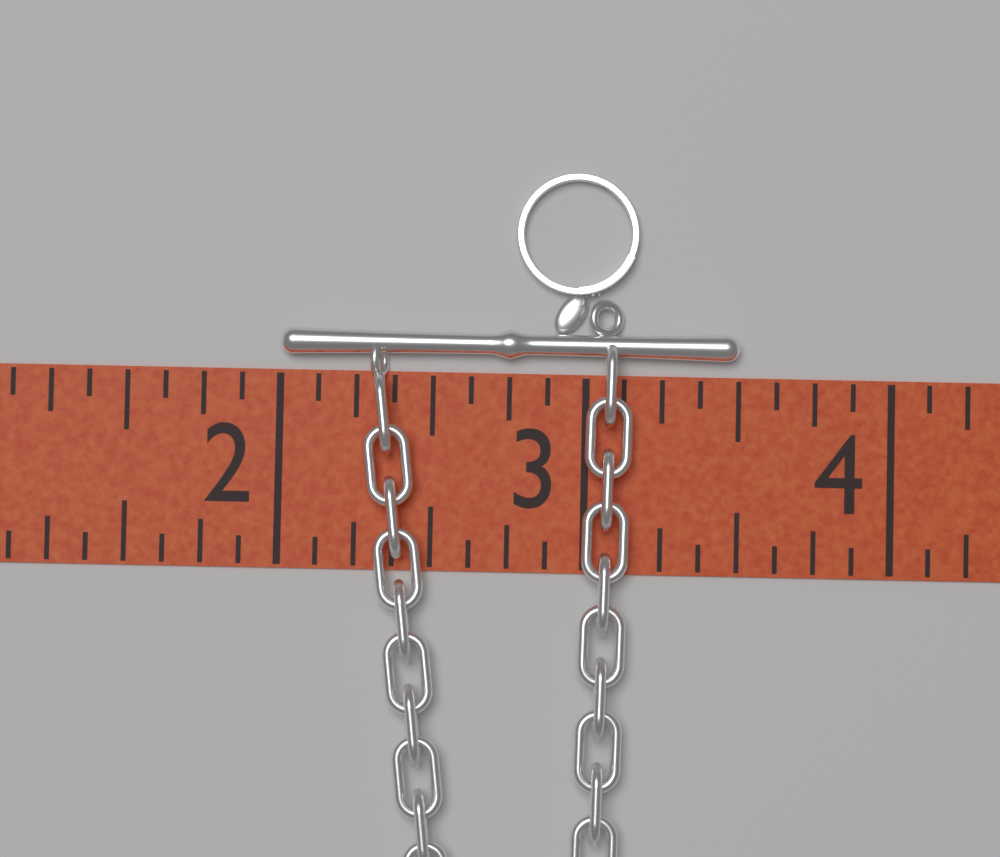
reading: 3.500 (no unit)
